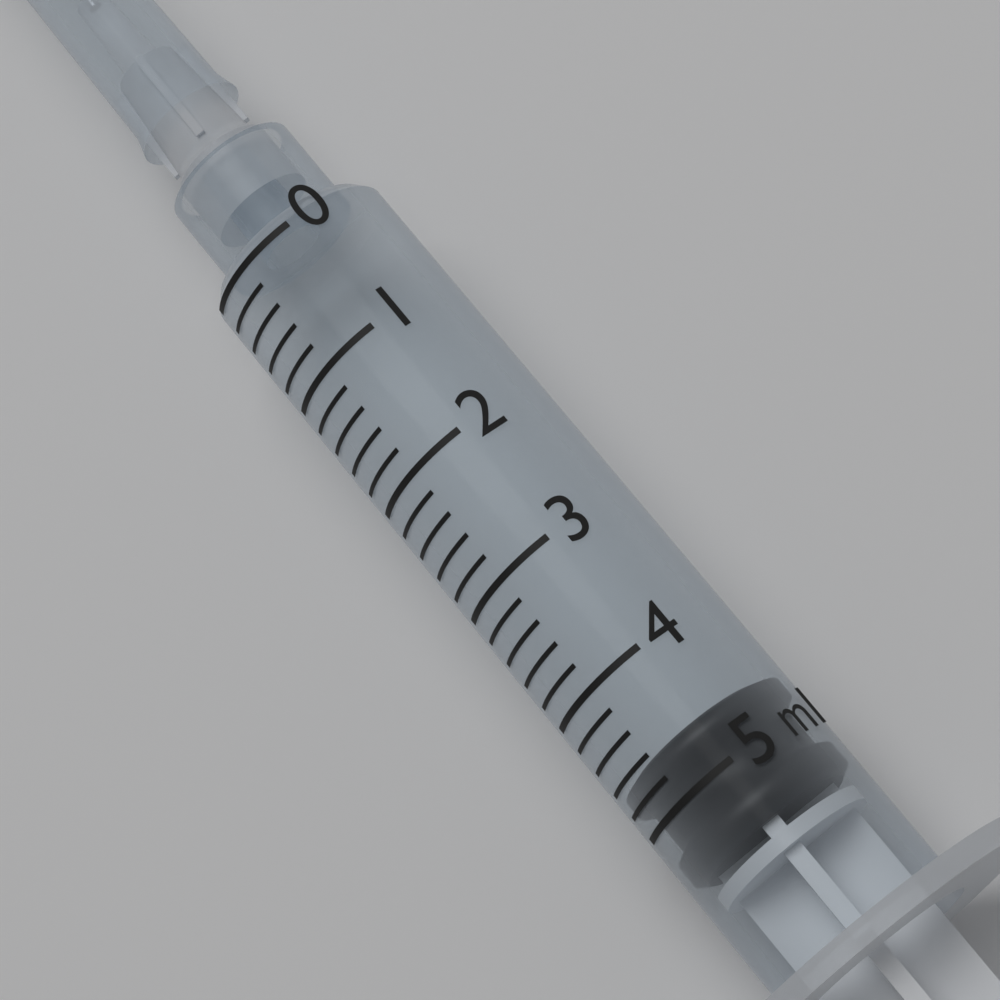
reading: 4.6 ml
